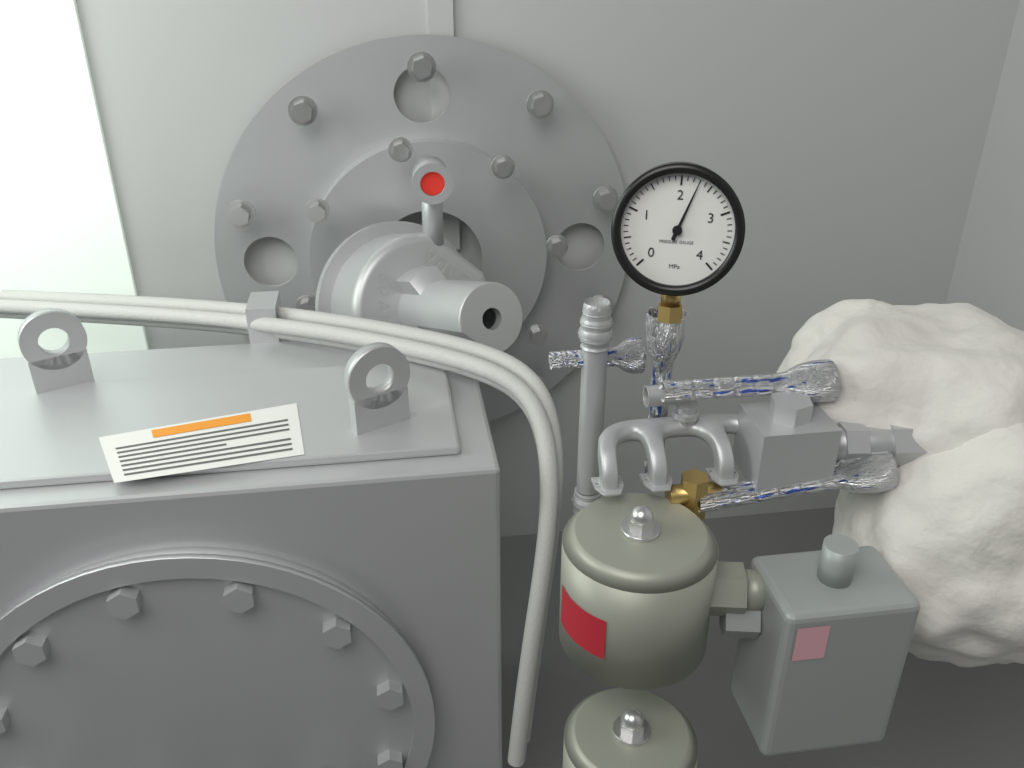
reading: 2.3 MPa
